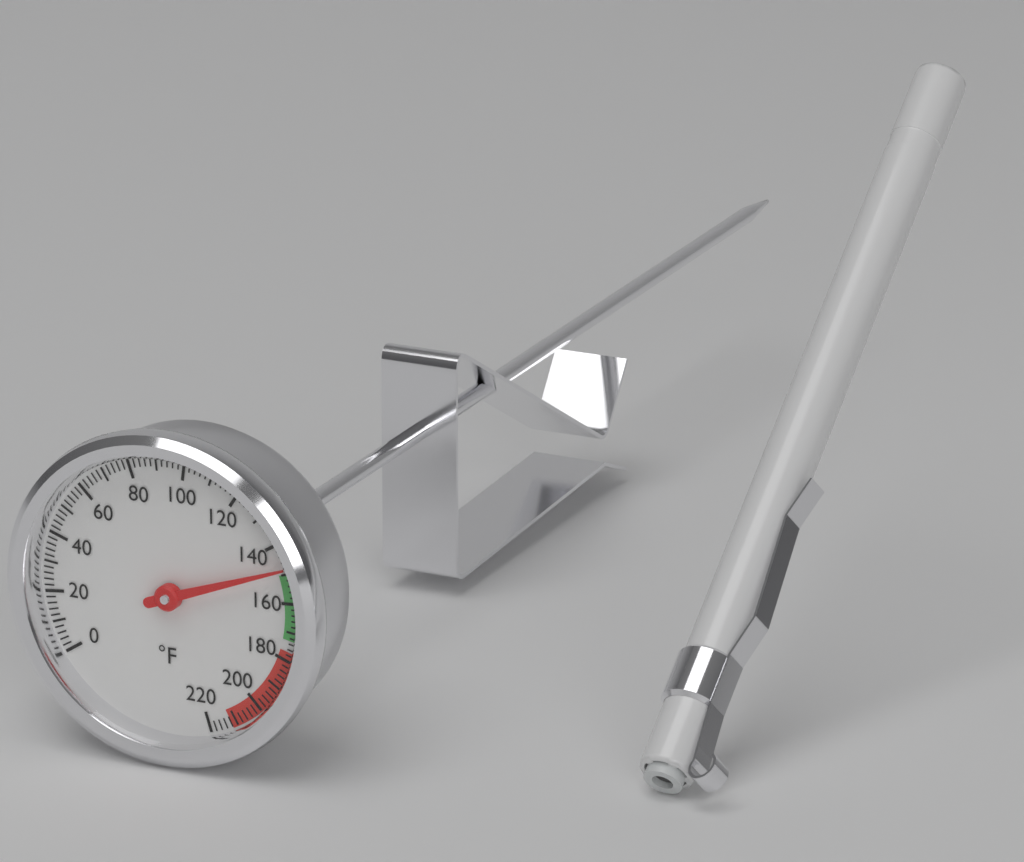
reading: 148 °F
